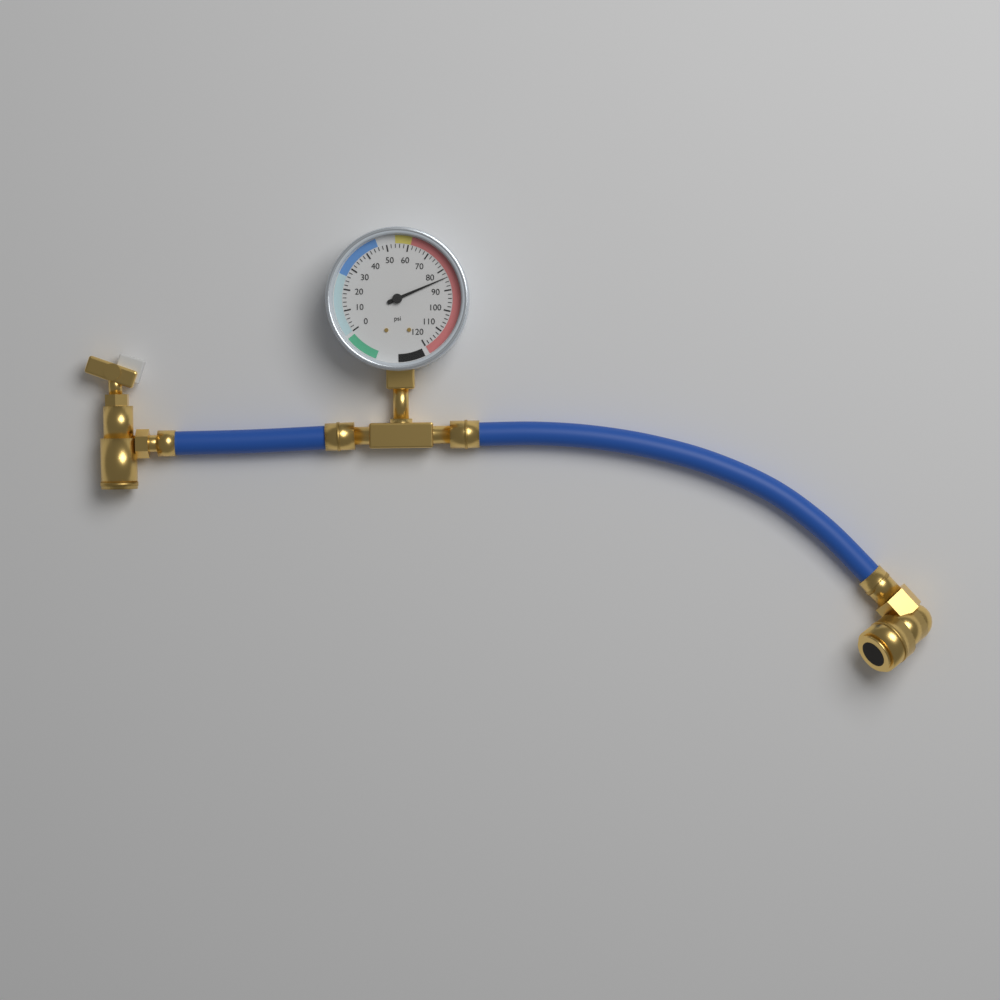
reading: 84 psi
